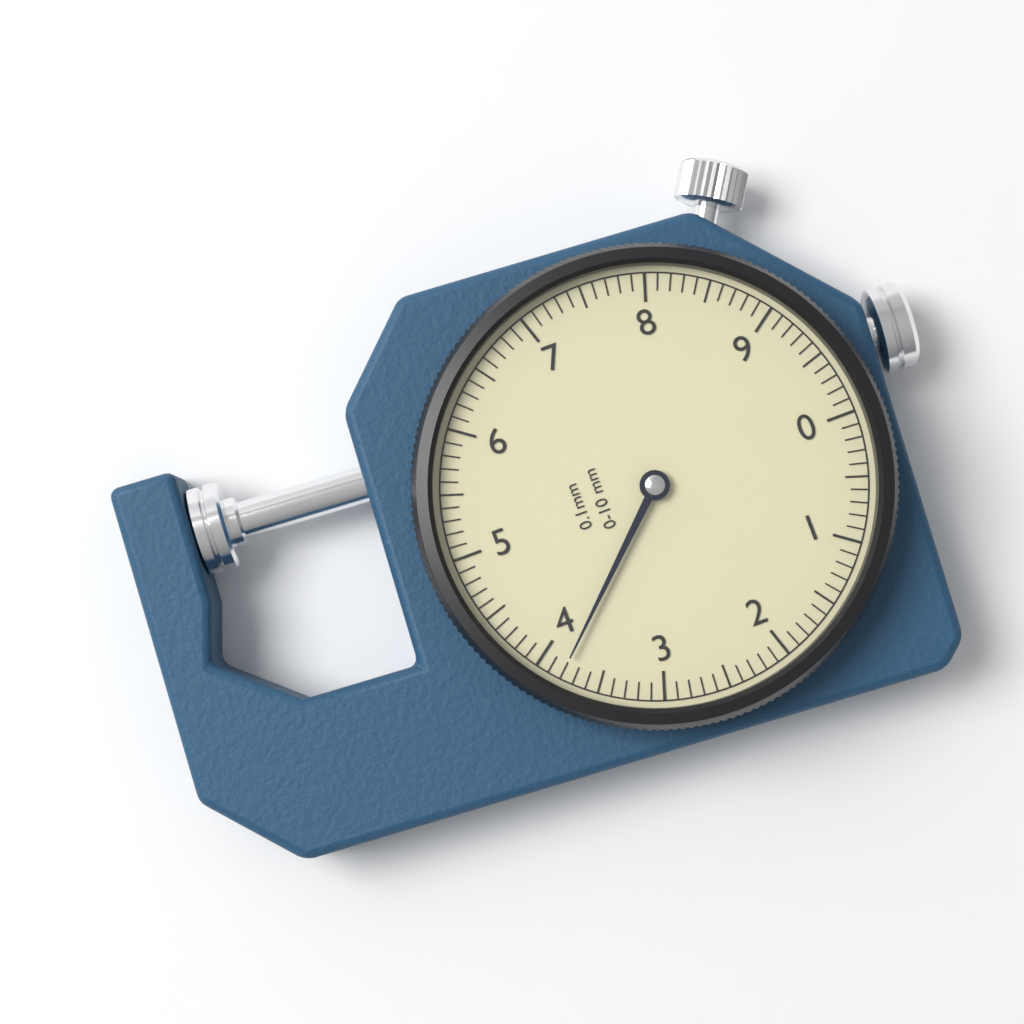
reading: 3.8 mm
